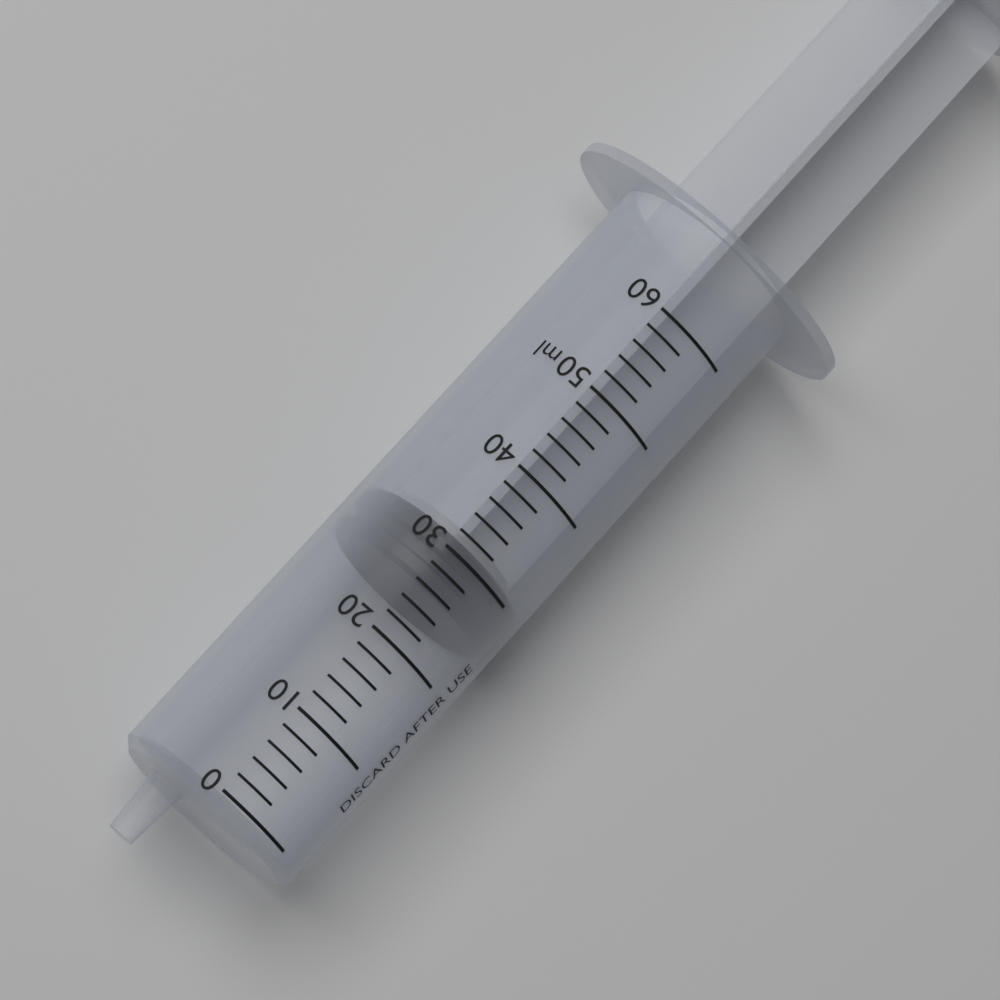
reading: 26 ml
